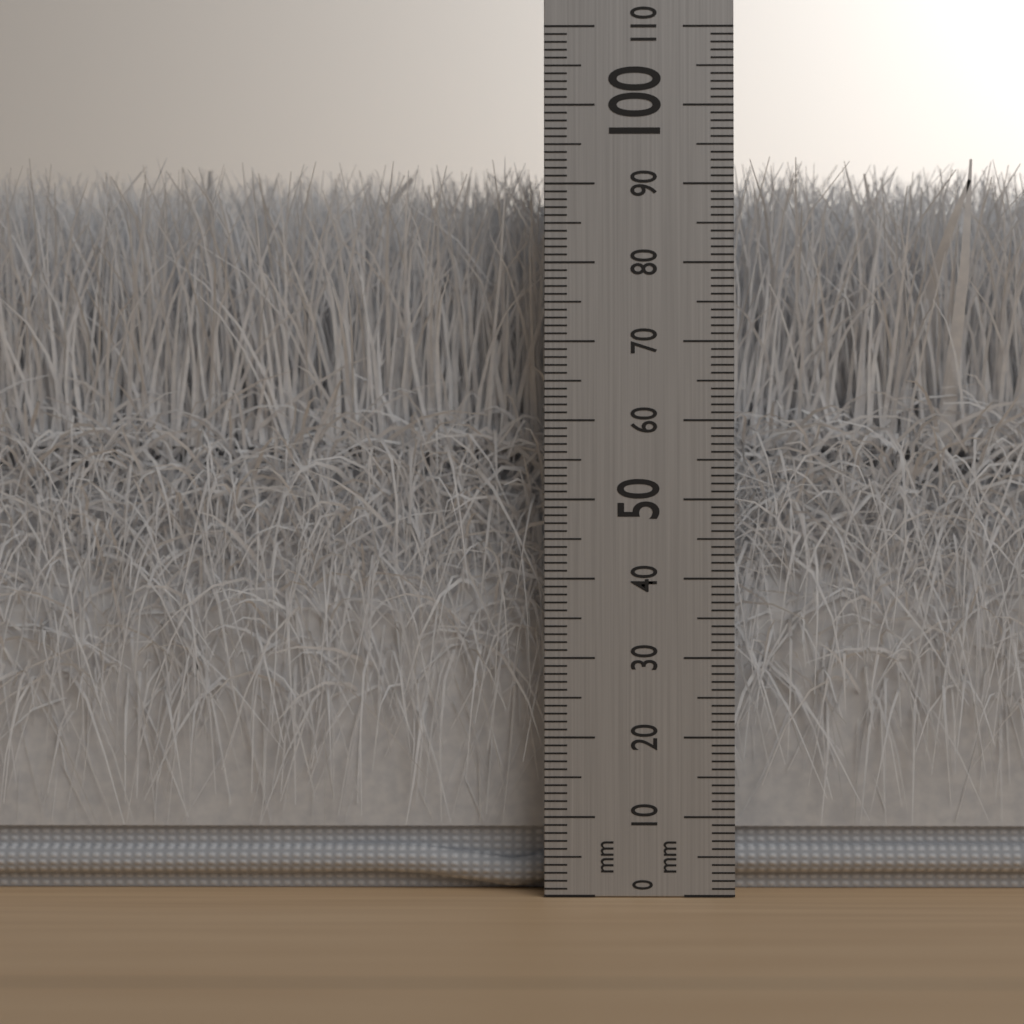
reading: 94 mm
